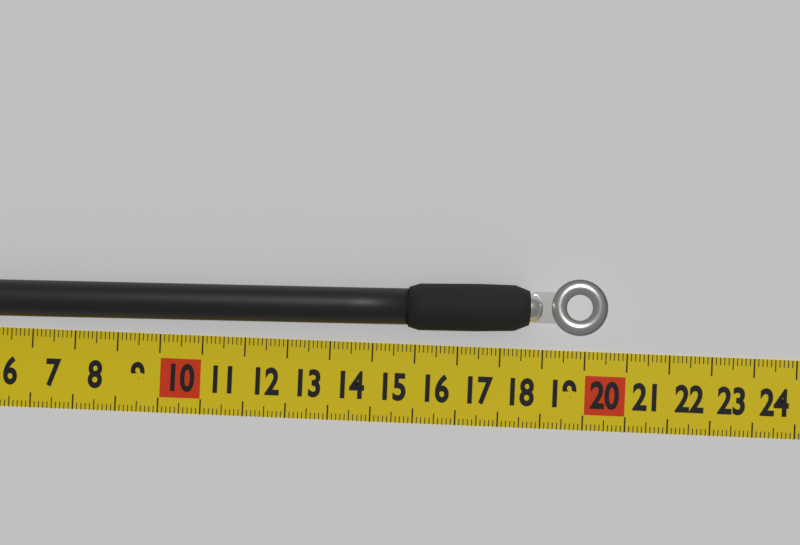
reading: 20.4 cm
